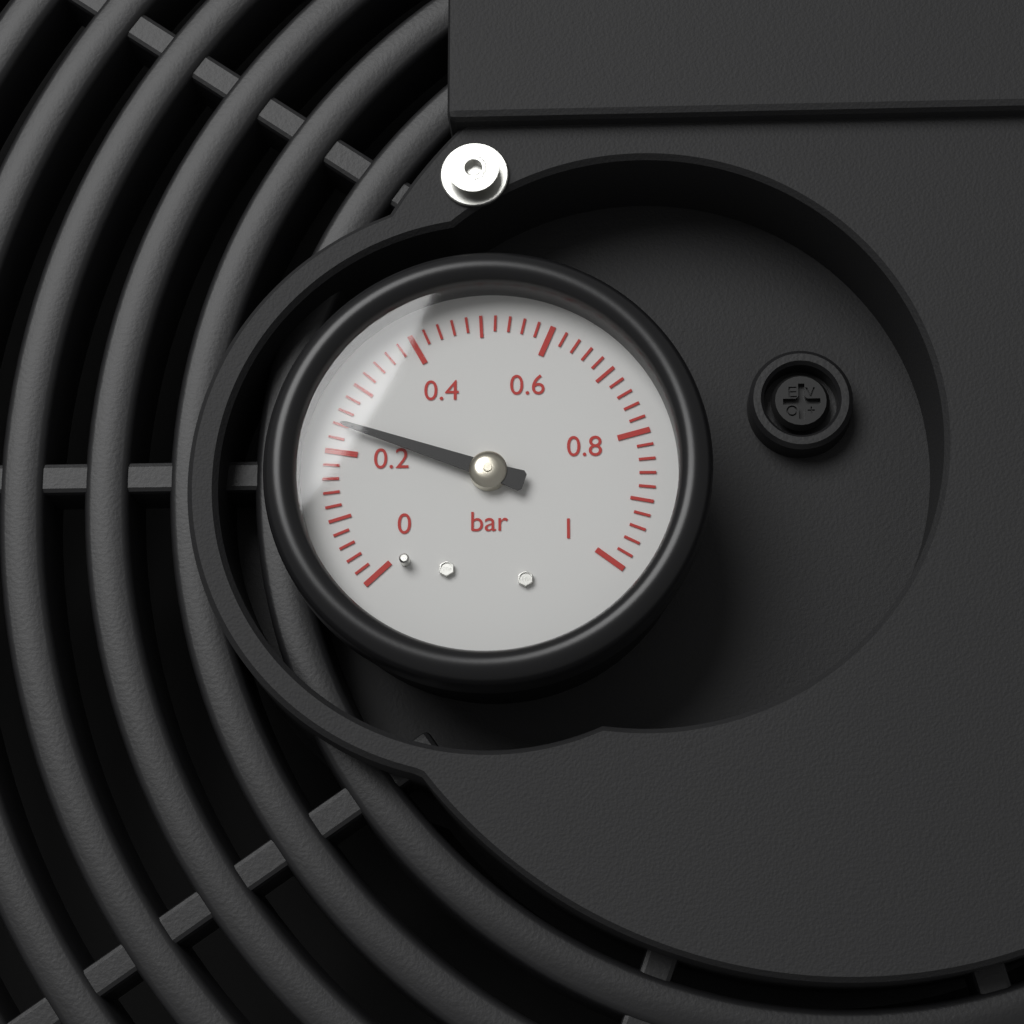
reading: 0.24 bar
